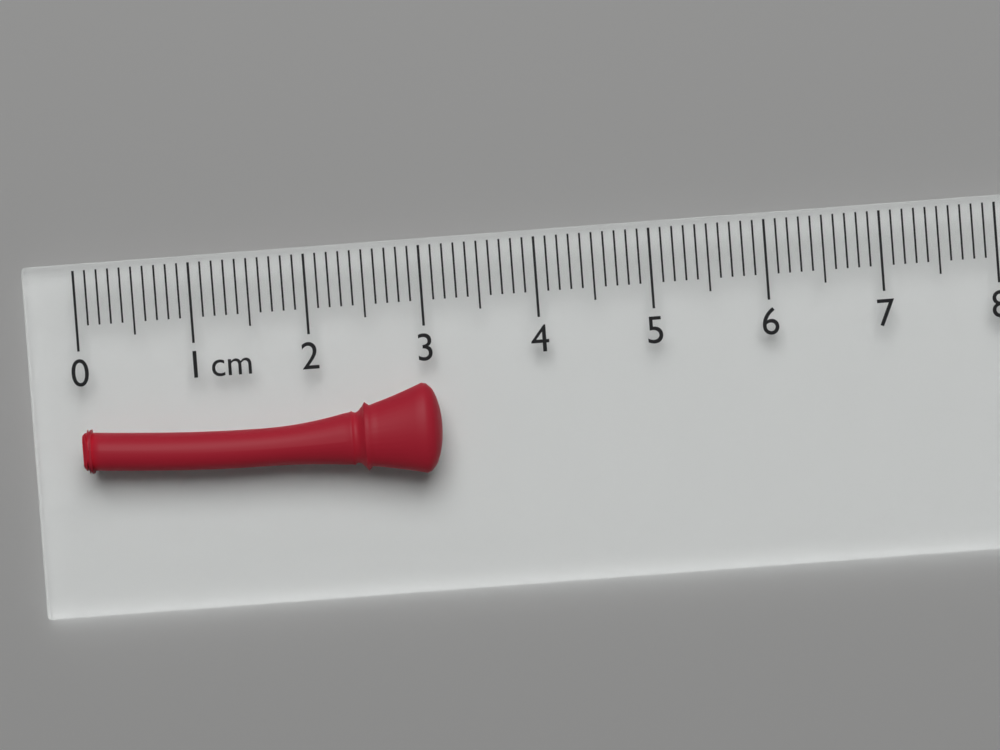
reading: 3.1 cm
